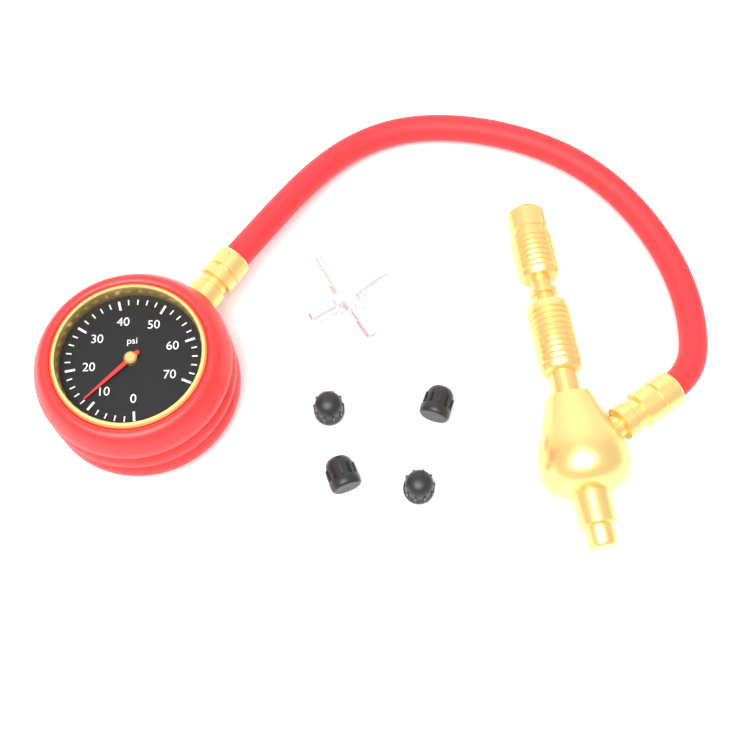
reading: 12 psi
